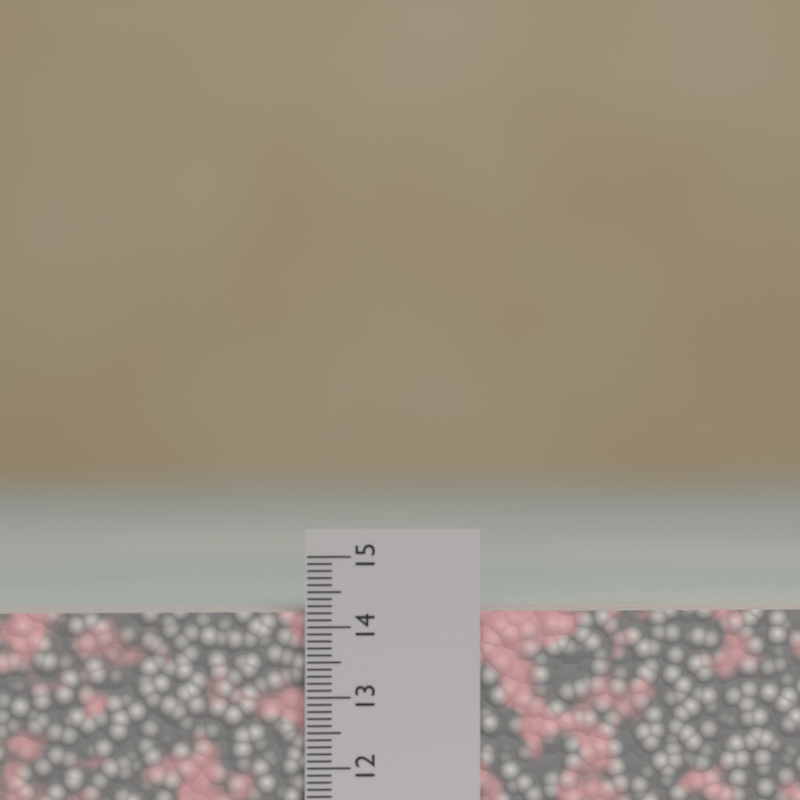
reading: 14.2 cm
